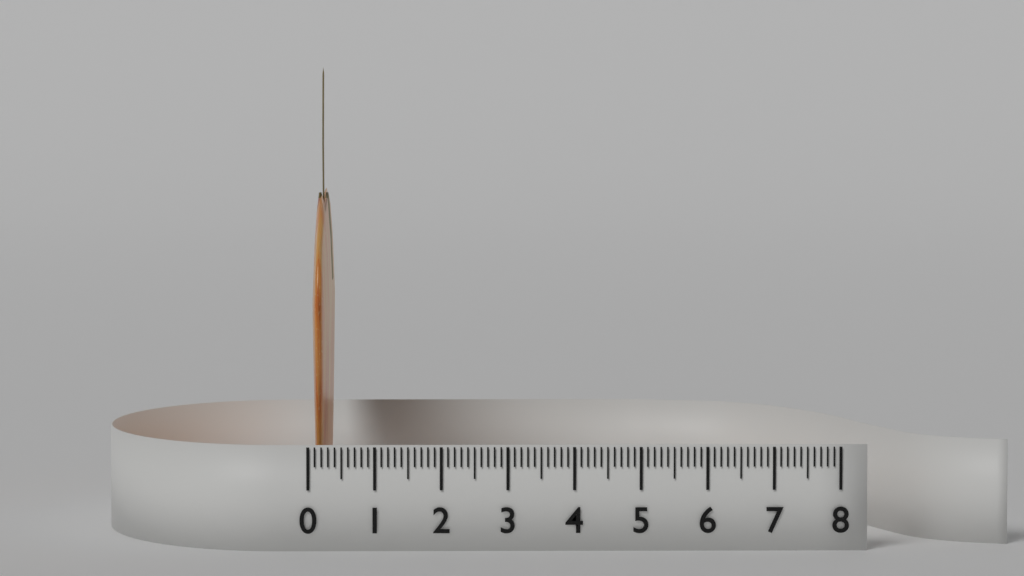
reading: 0.3 (no unit)
